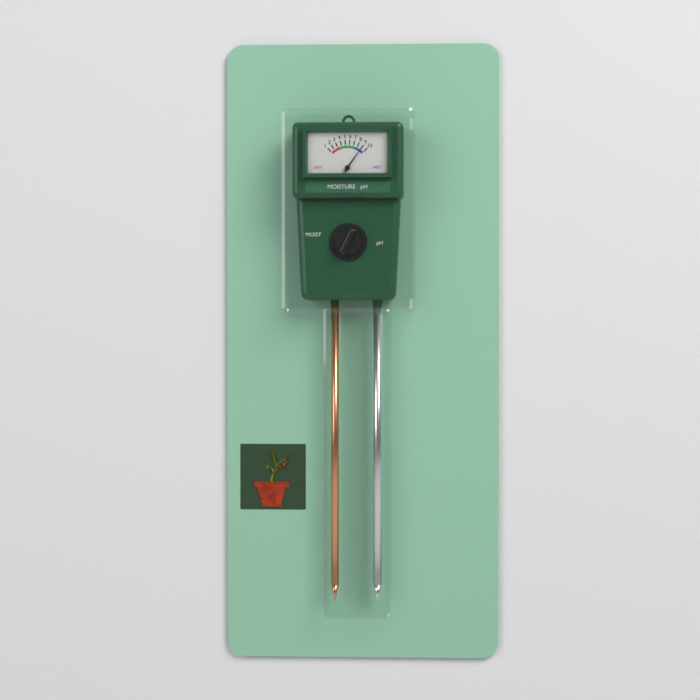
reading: 9 (no unit)
